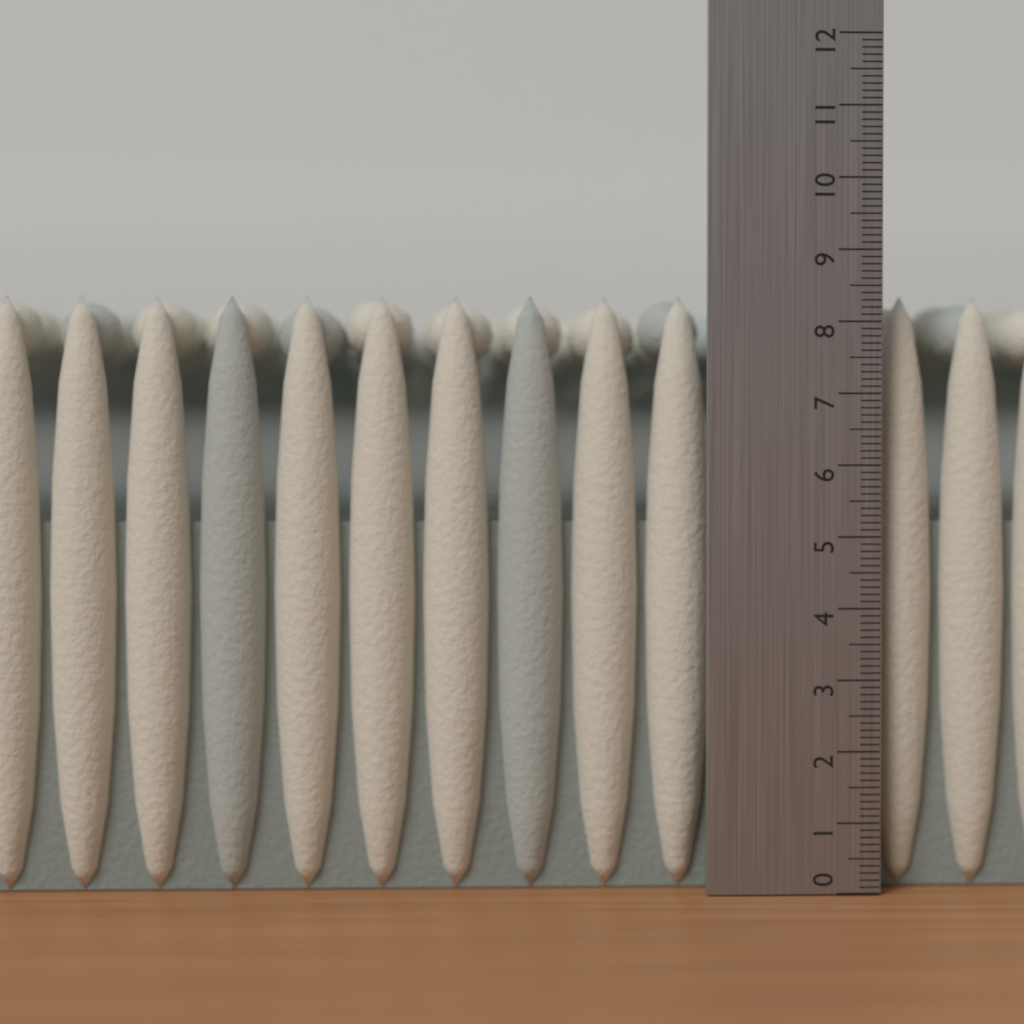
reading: 8.4 (no unit)
